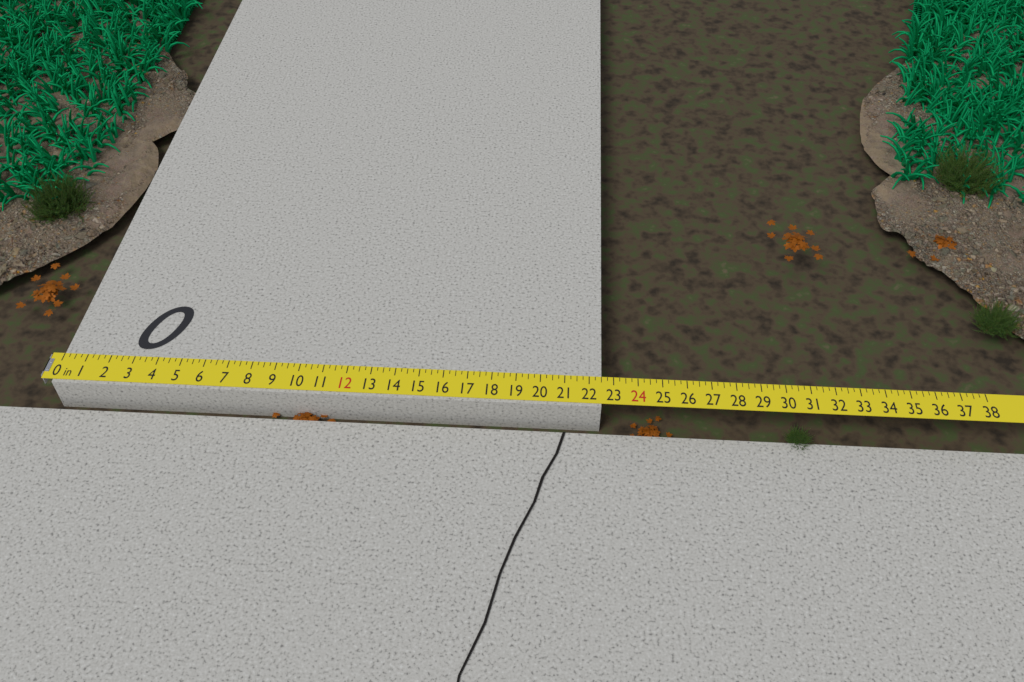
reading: 22.50 in
